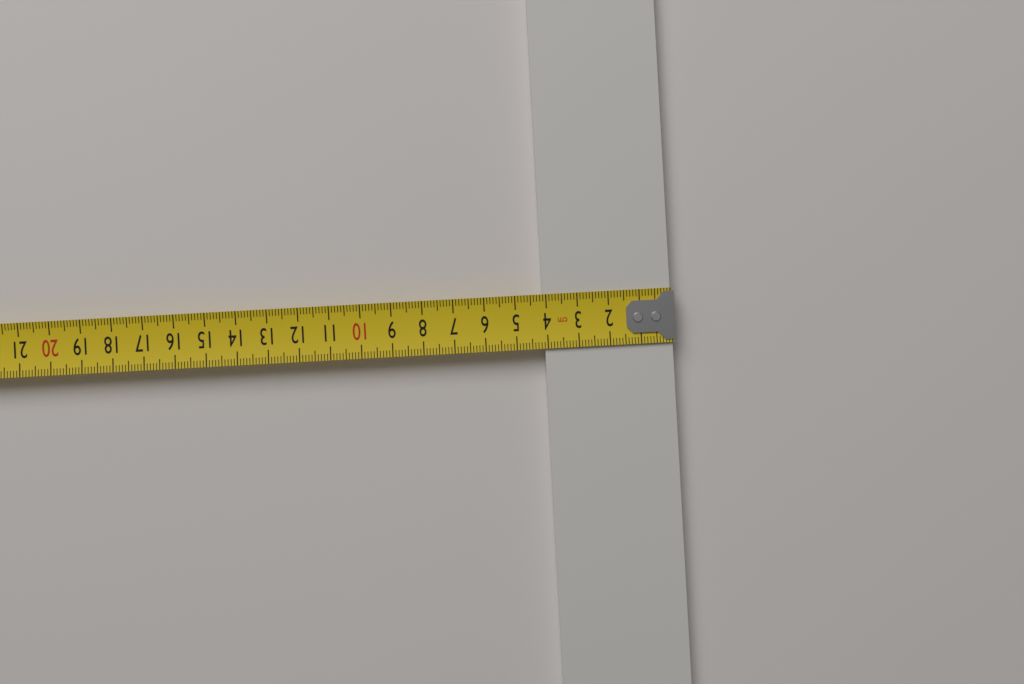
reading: 4.1 cm
